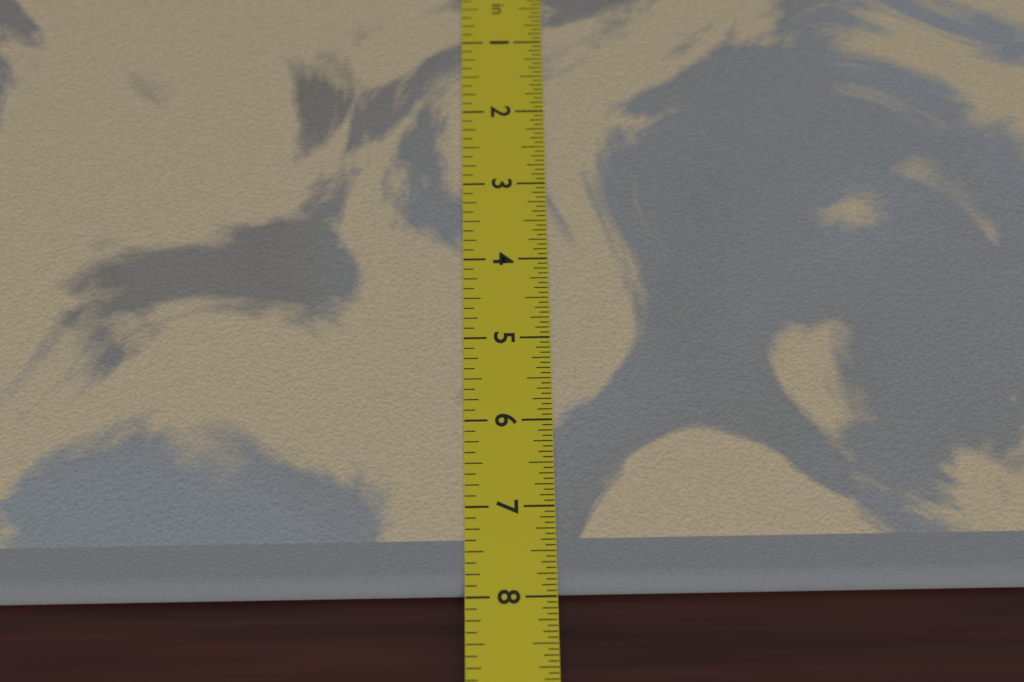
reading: 7.9375 in
